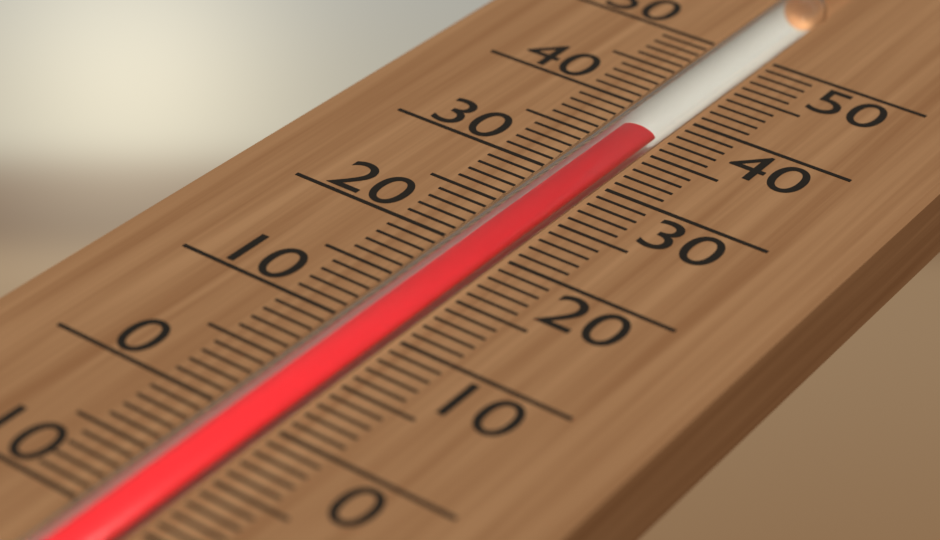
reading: 37 (no unit)
